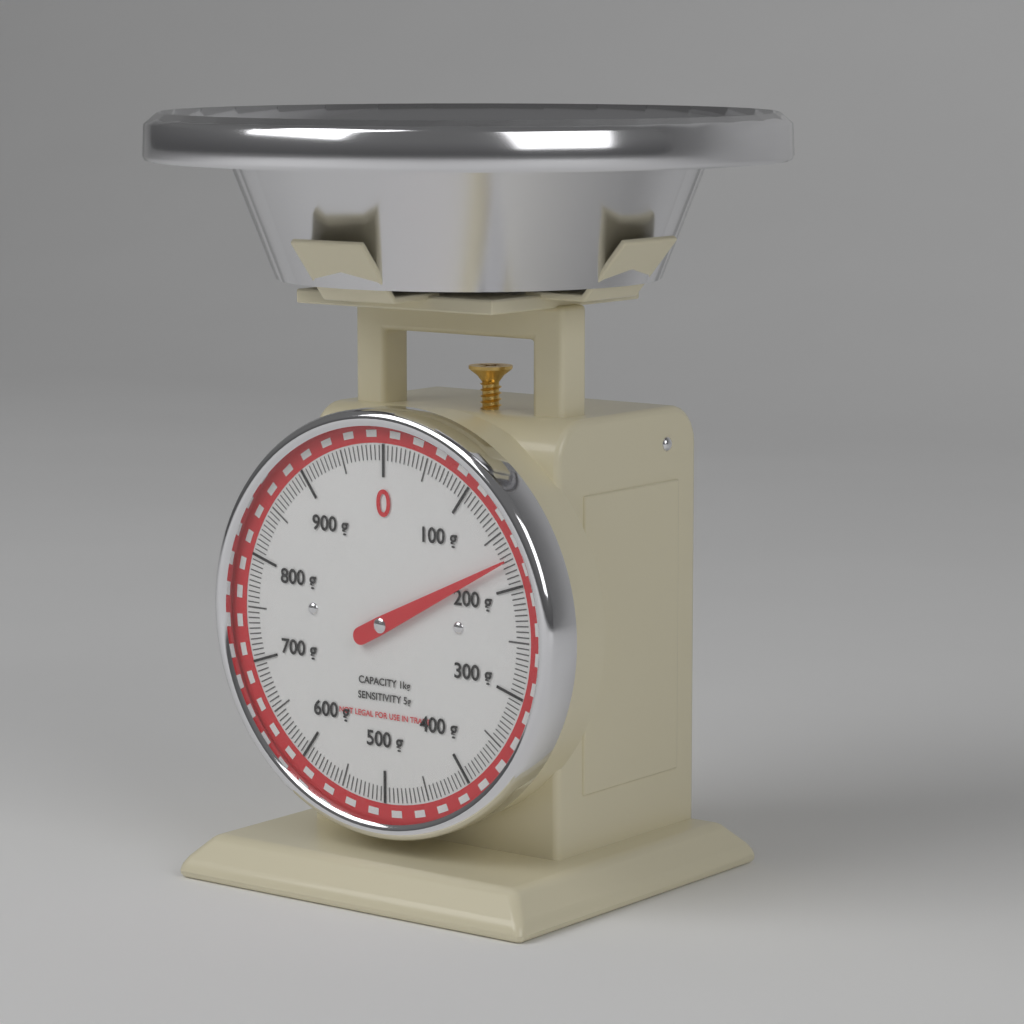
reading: 175 g
